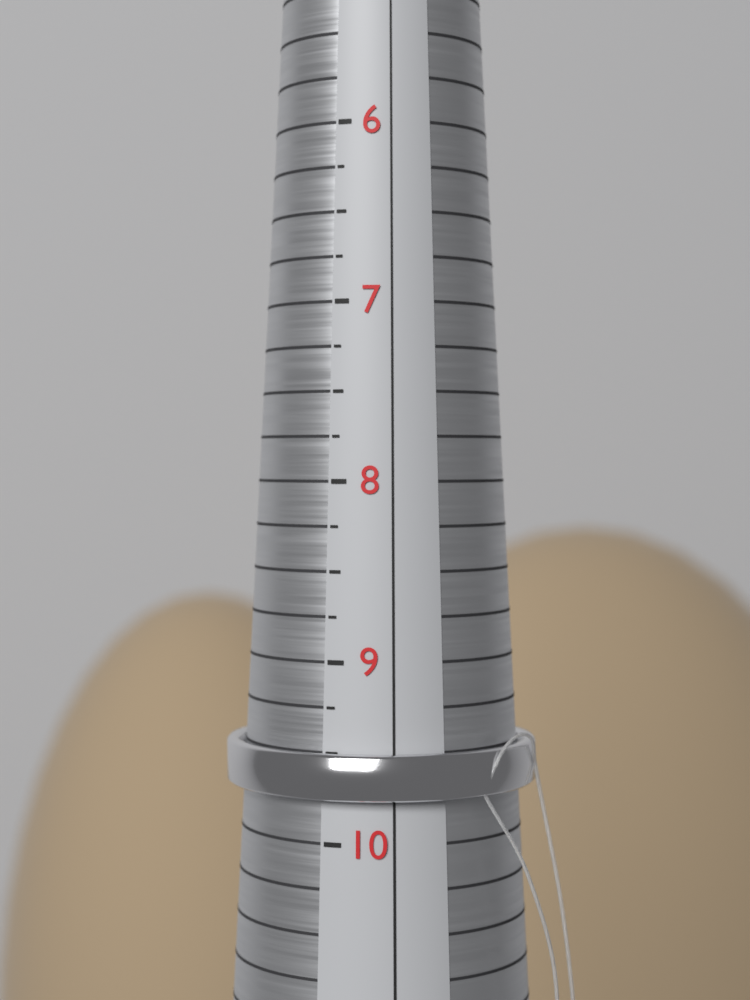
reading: 9.75 (no unit)
